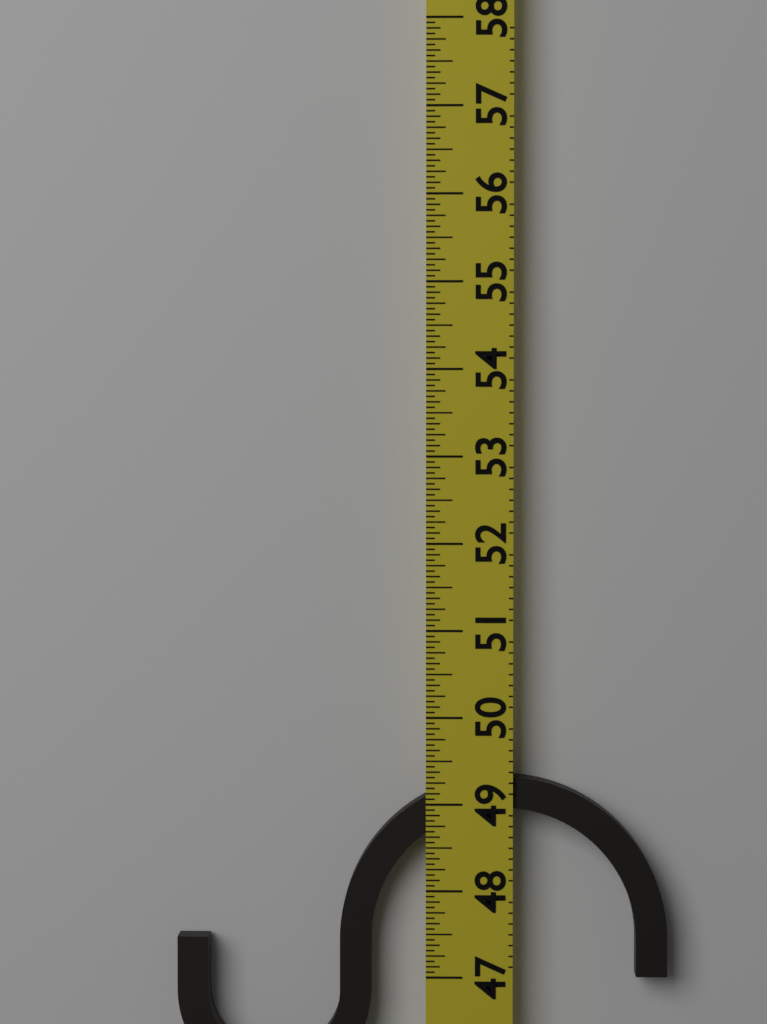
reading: 49.3125 (no unit)
